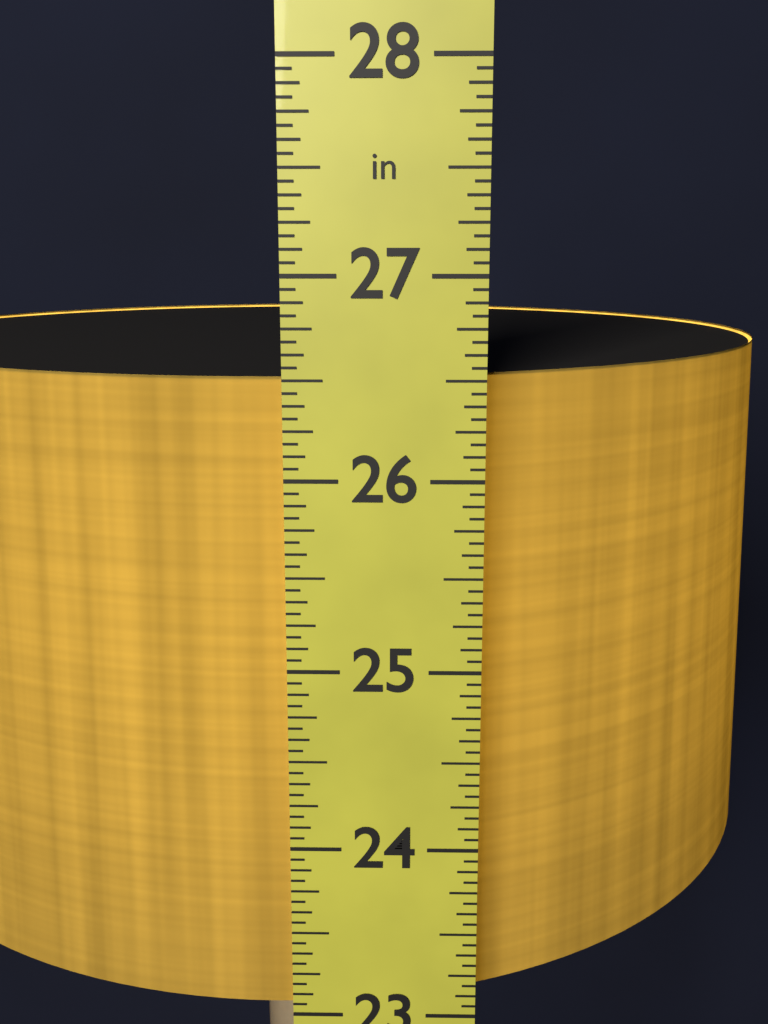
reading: 26.5000 in
